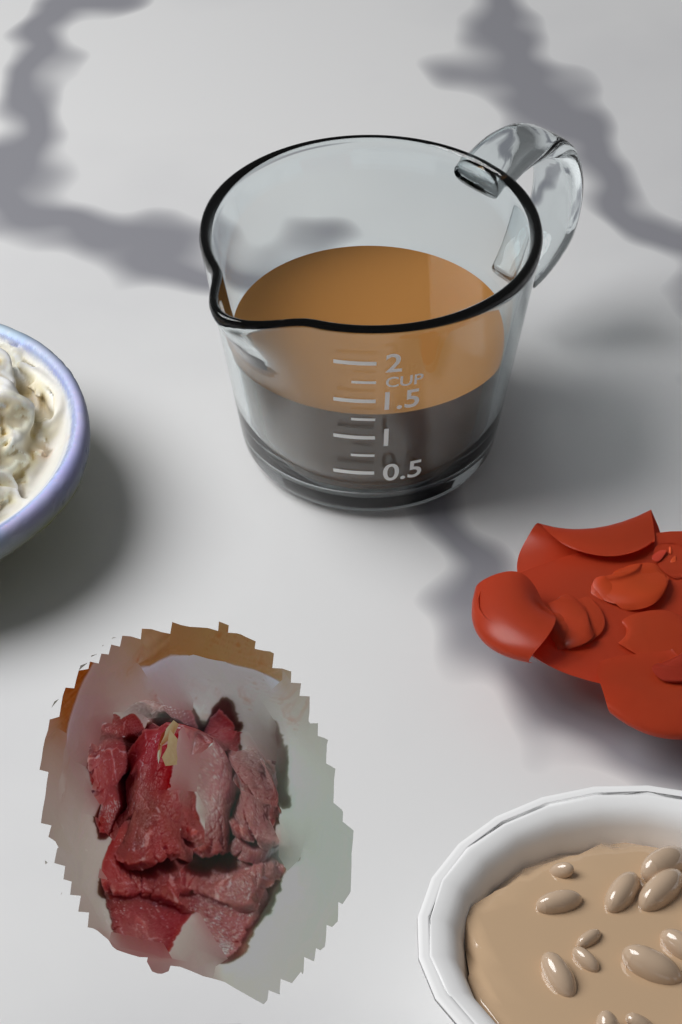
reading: 1.25 cup
